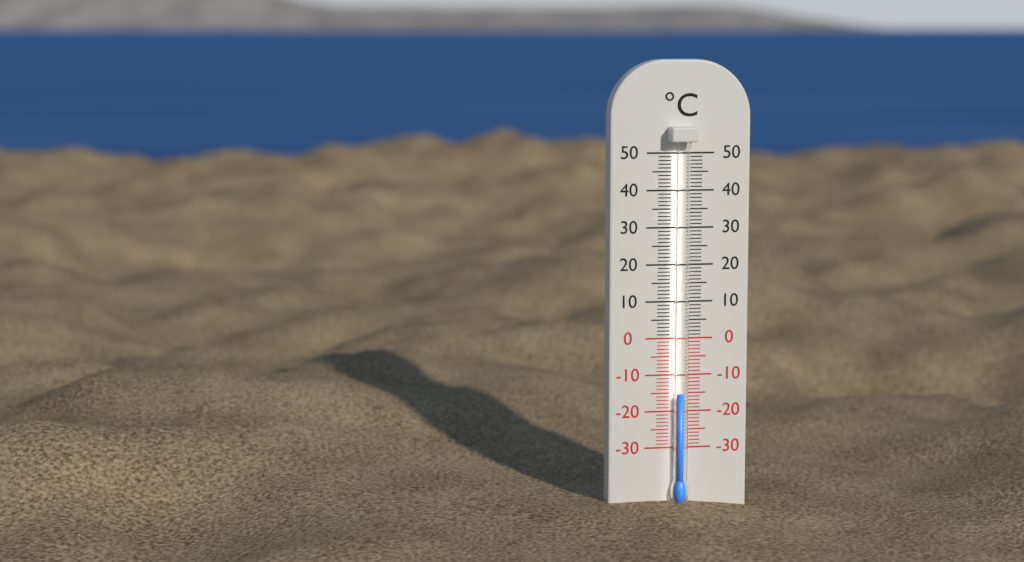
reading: -15 °C
